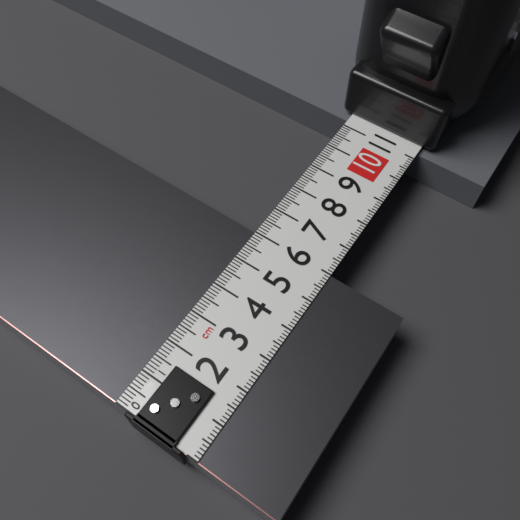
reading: 6.0 cm
